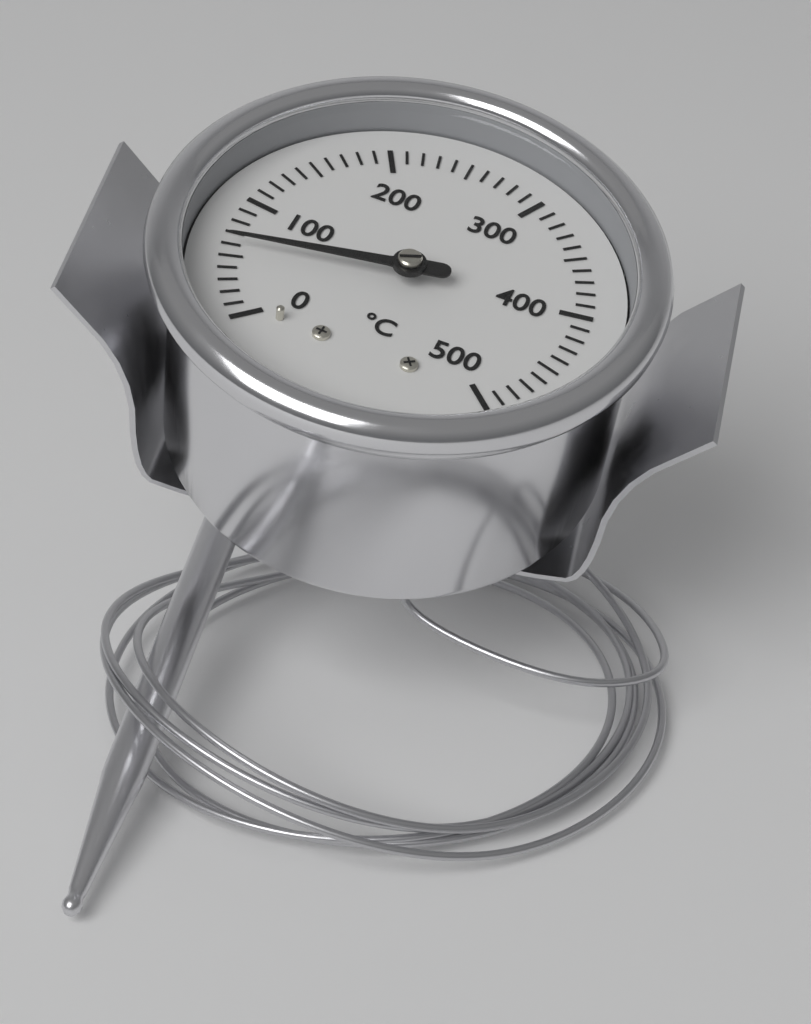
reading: 60 °C
